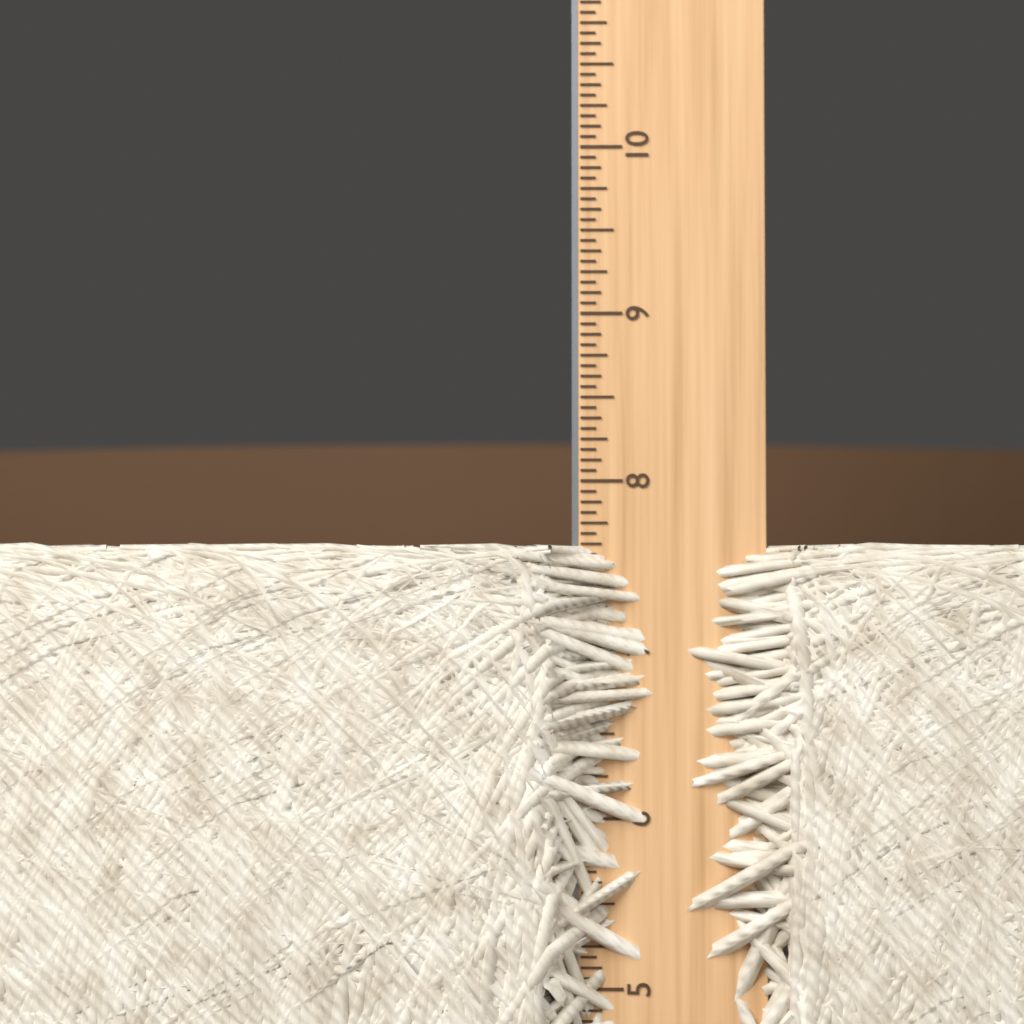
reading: 7.6250 in
